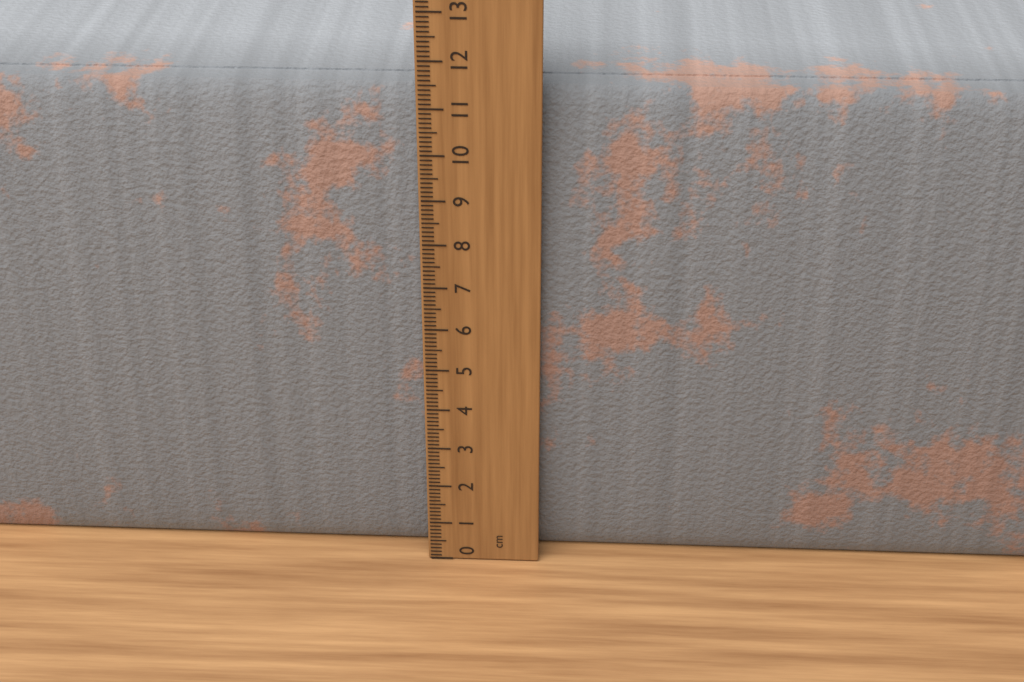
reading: 11.3 cm
